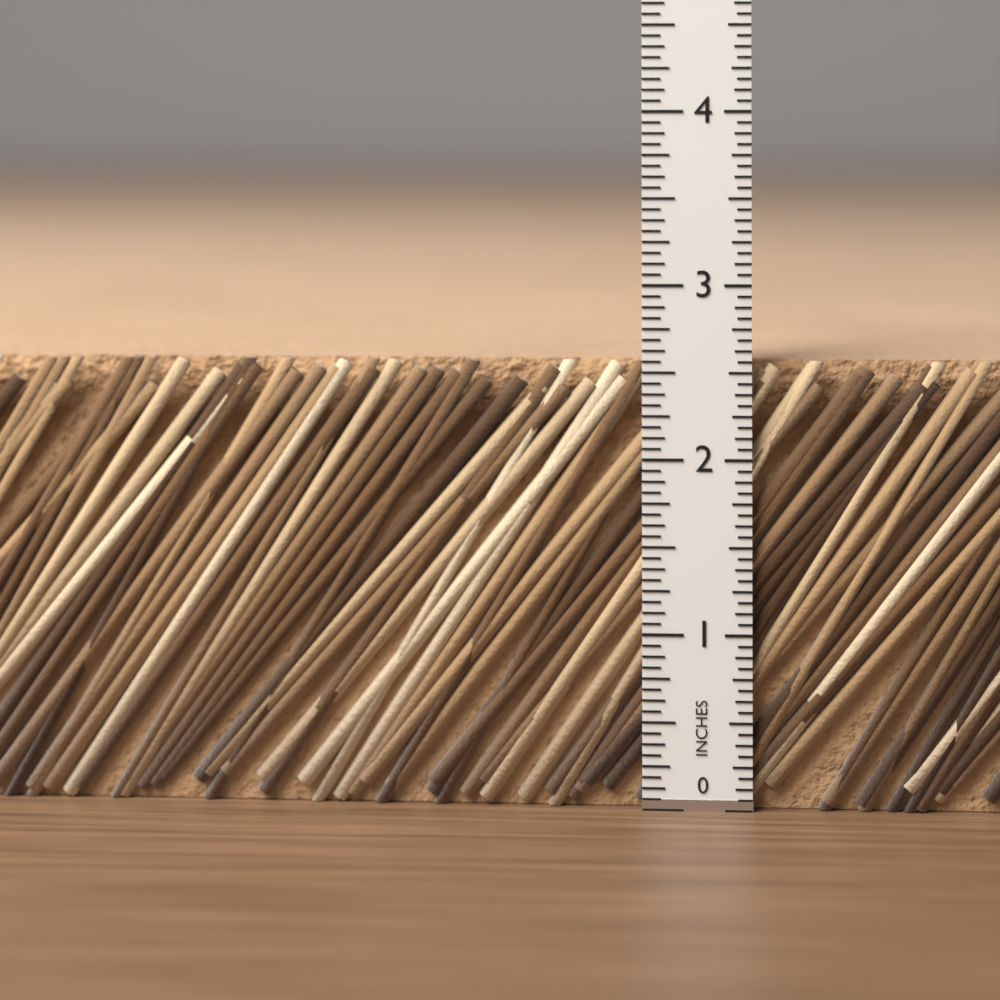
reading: 2.5625 in
